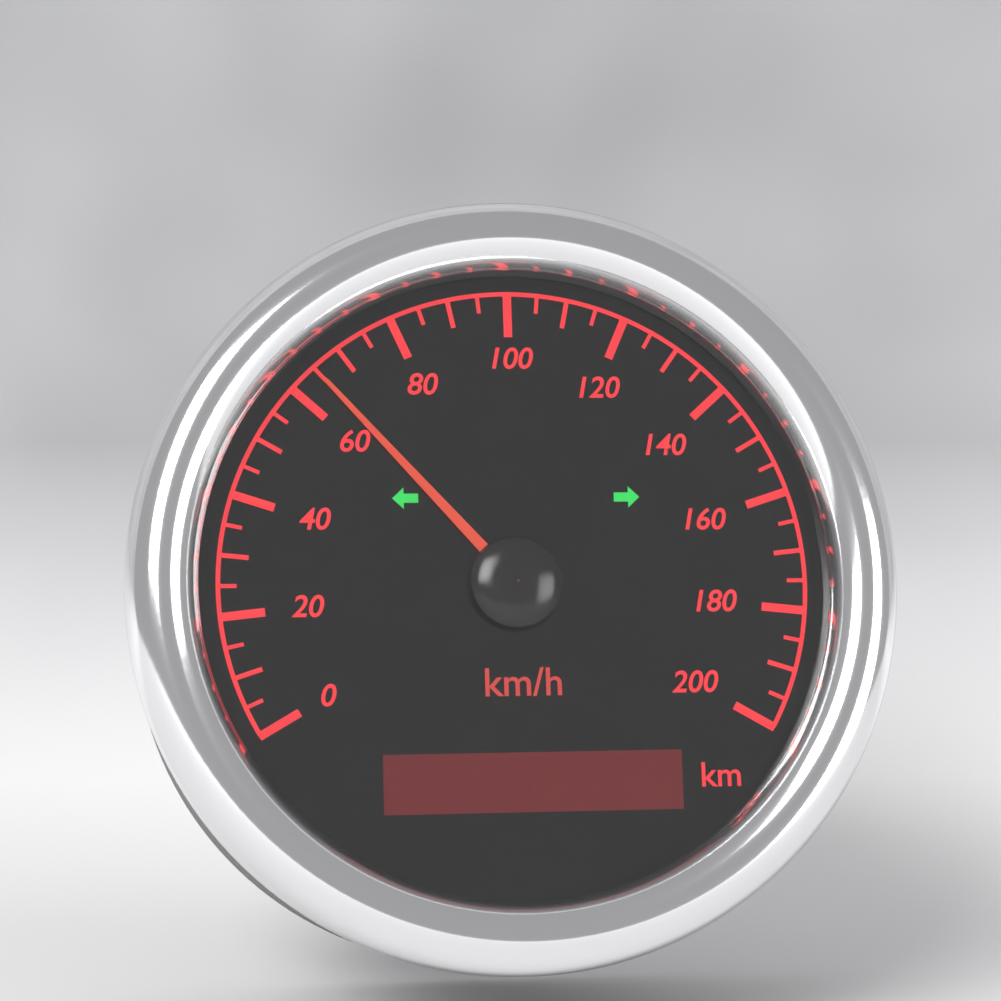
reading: 65 km/h
